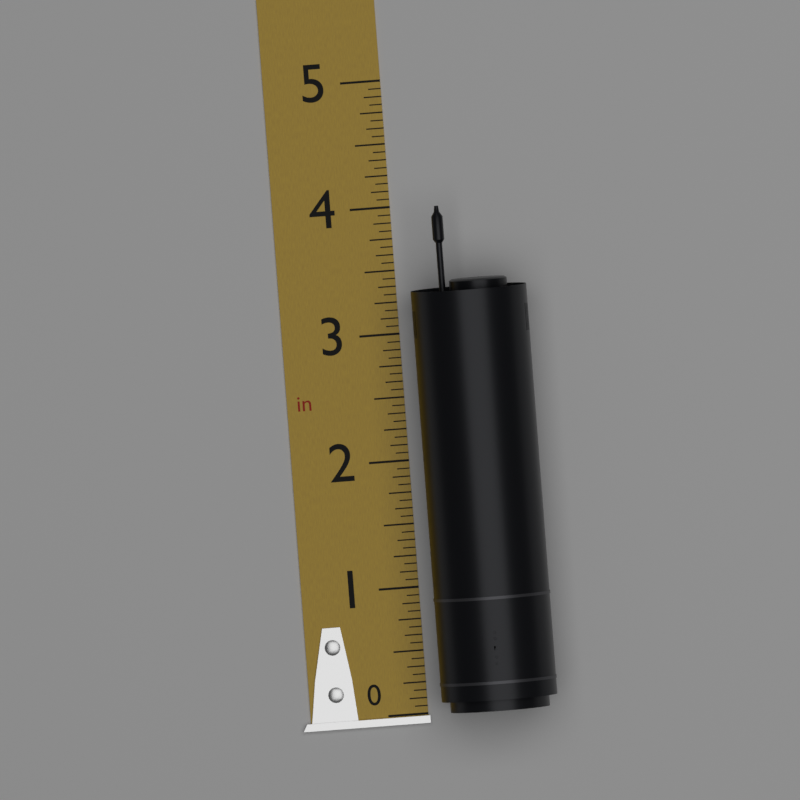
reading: 4.0000 in
